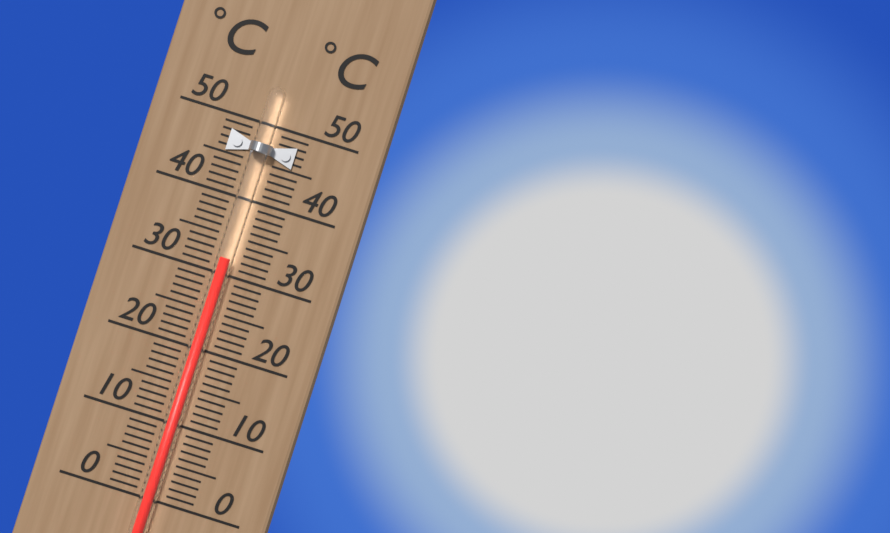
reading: 32 °C
